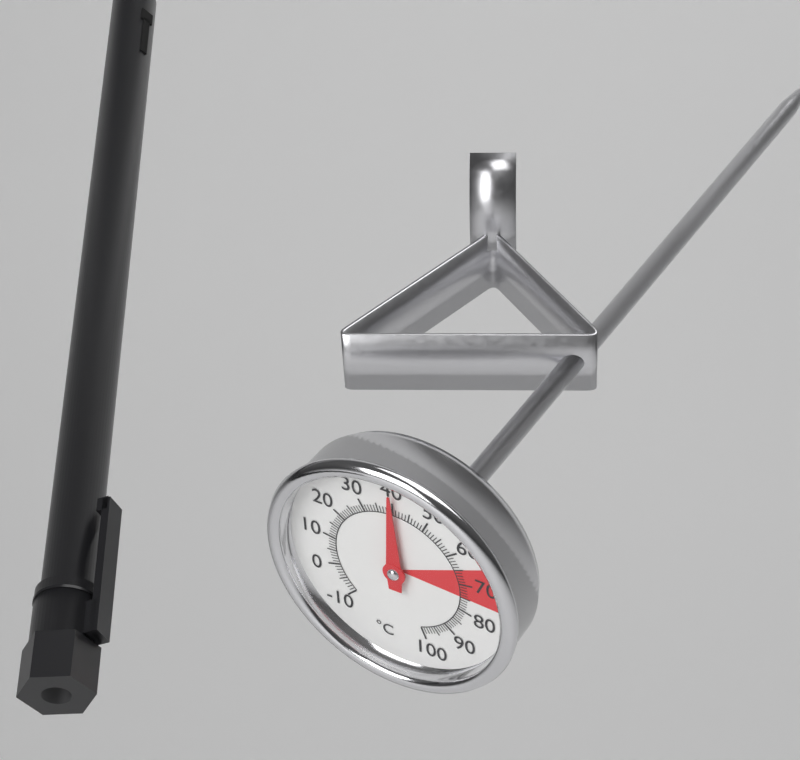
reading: 40 °C
